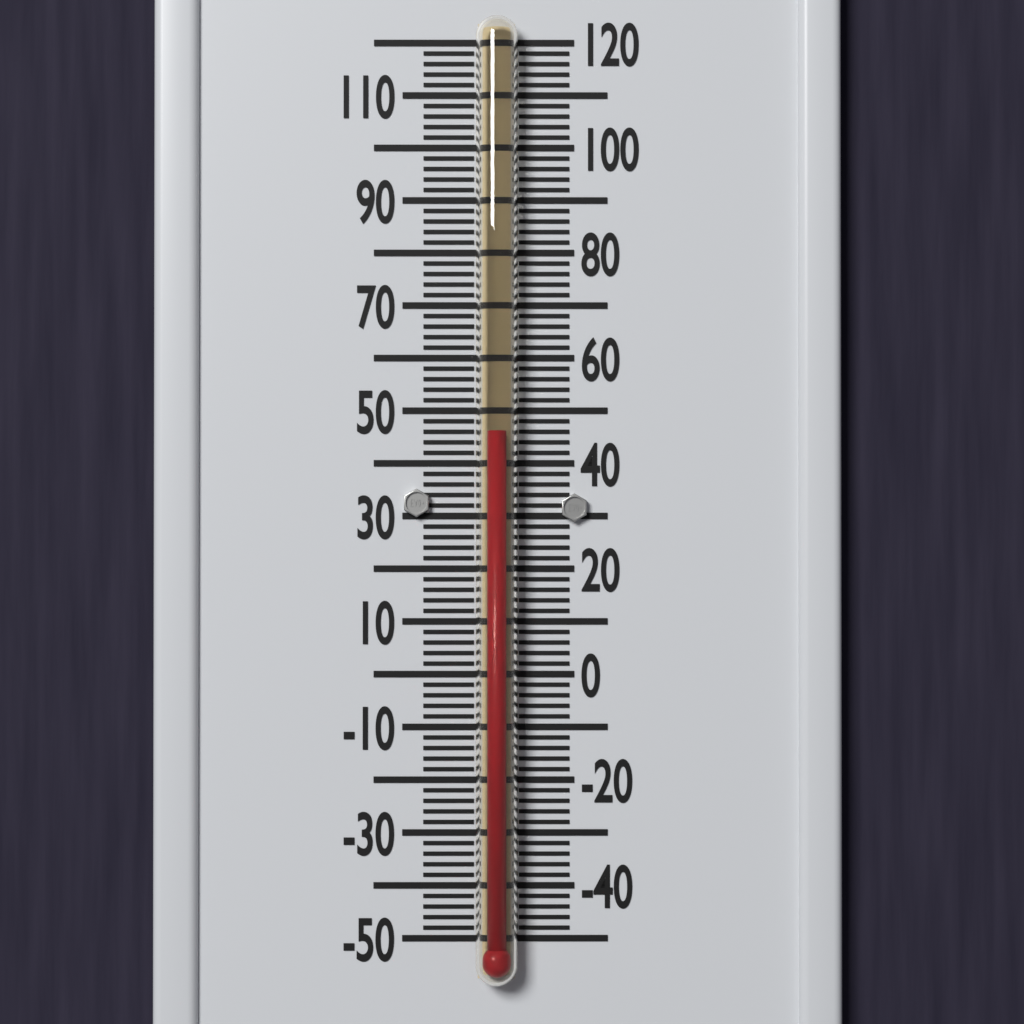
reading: 46 °F
